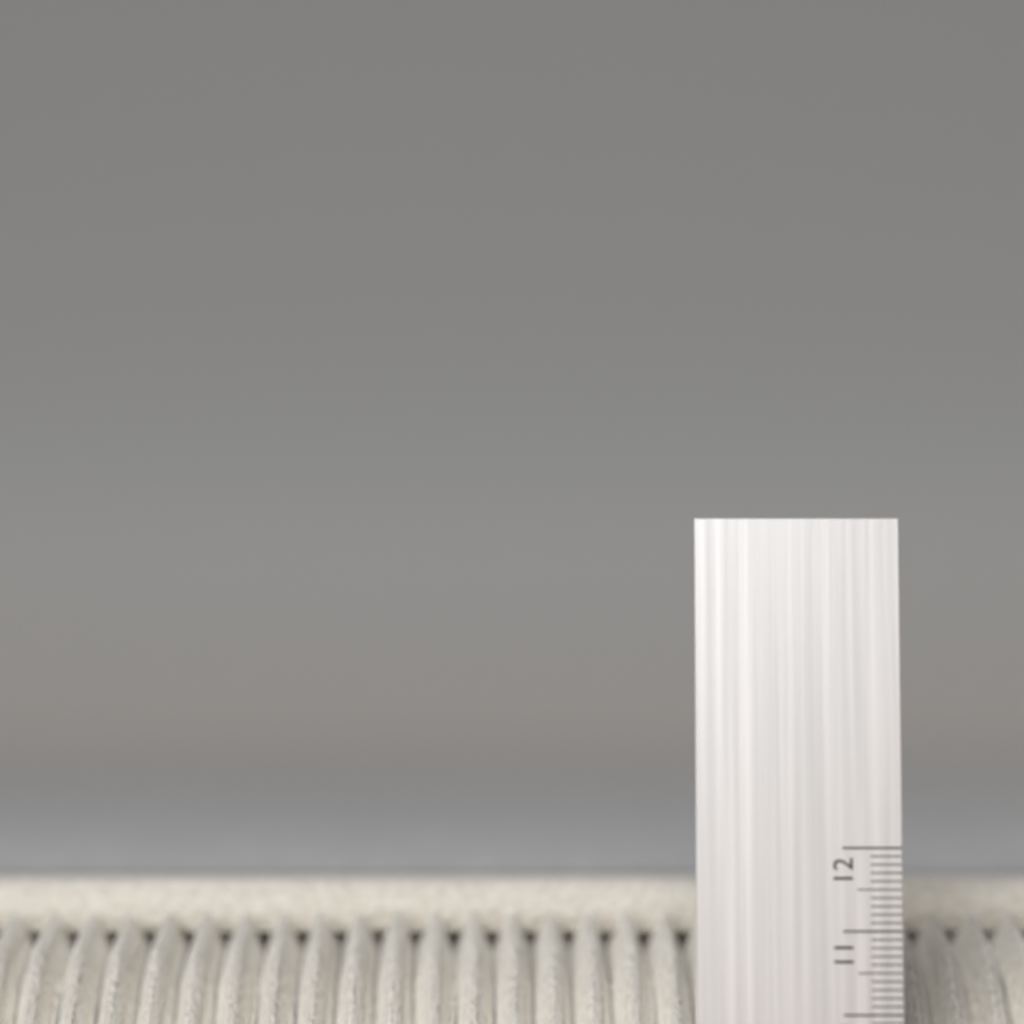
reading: 11.4 (no unit)
